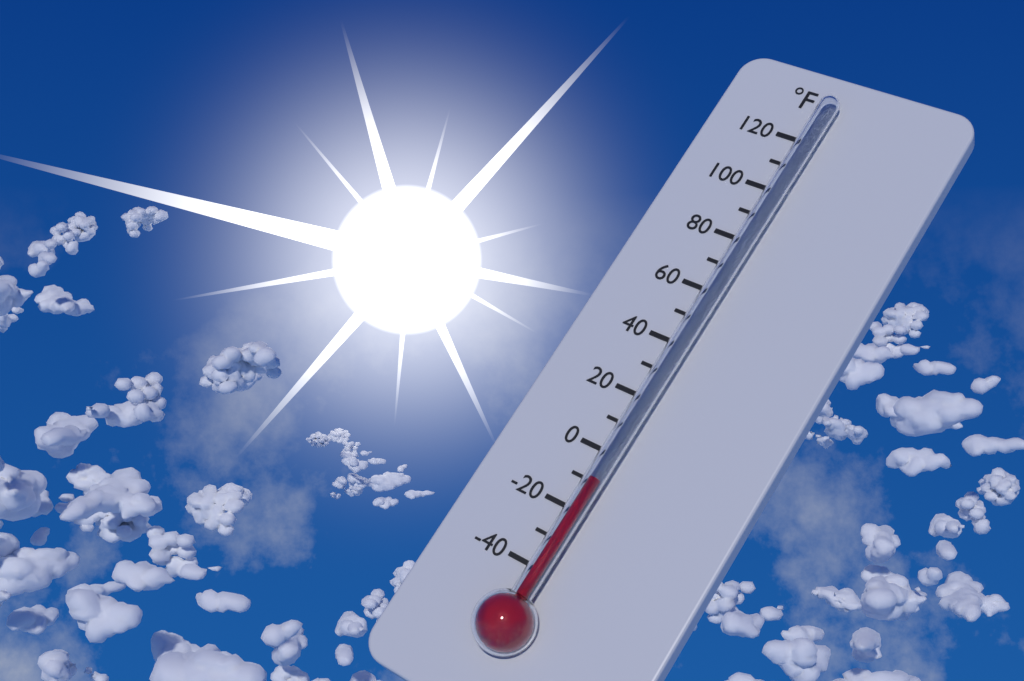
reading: -10 °F
